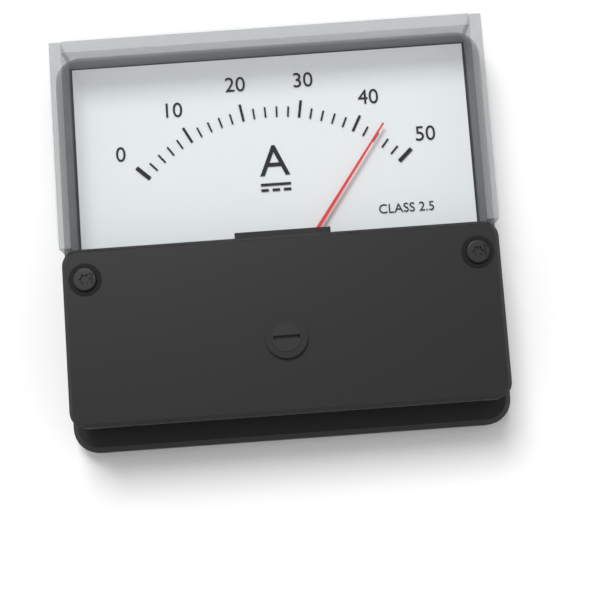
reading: 44 A
